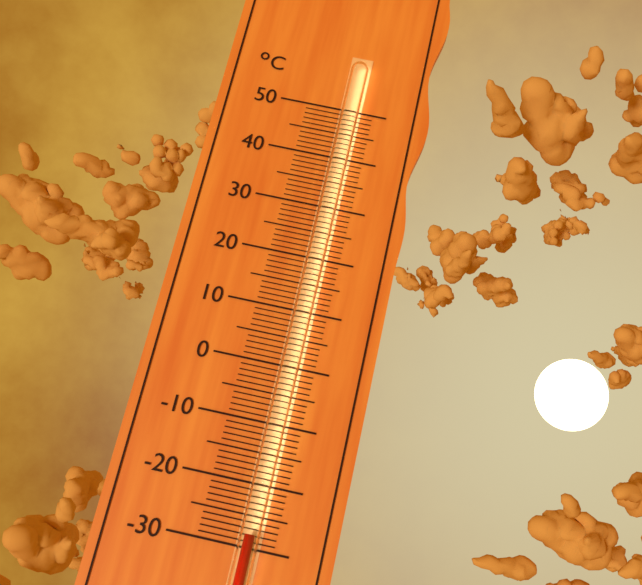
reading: -28 °C
